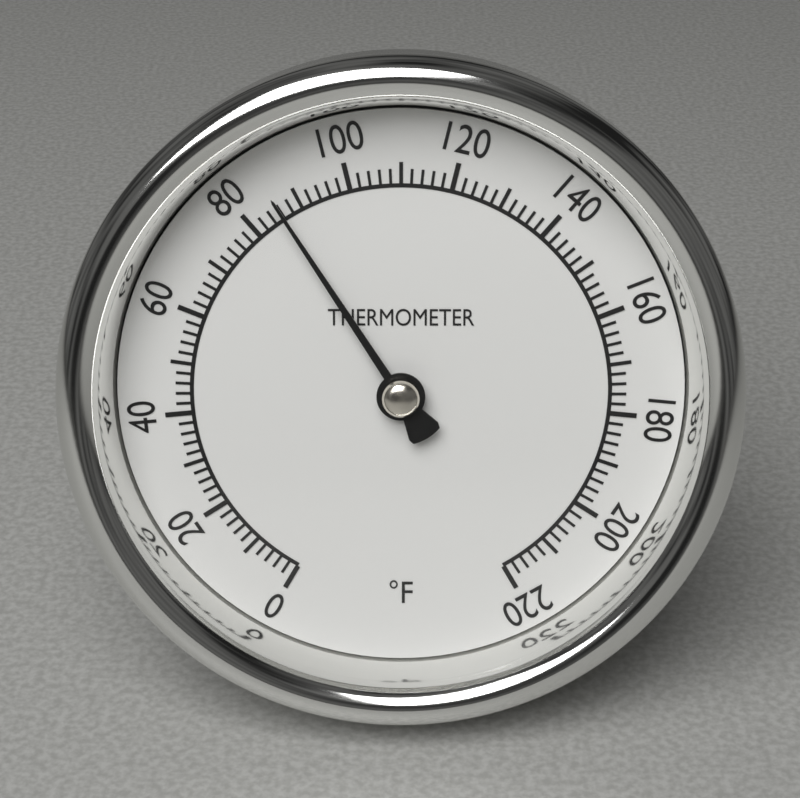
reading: 86 °F
